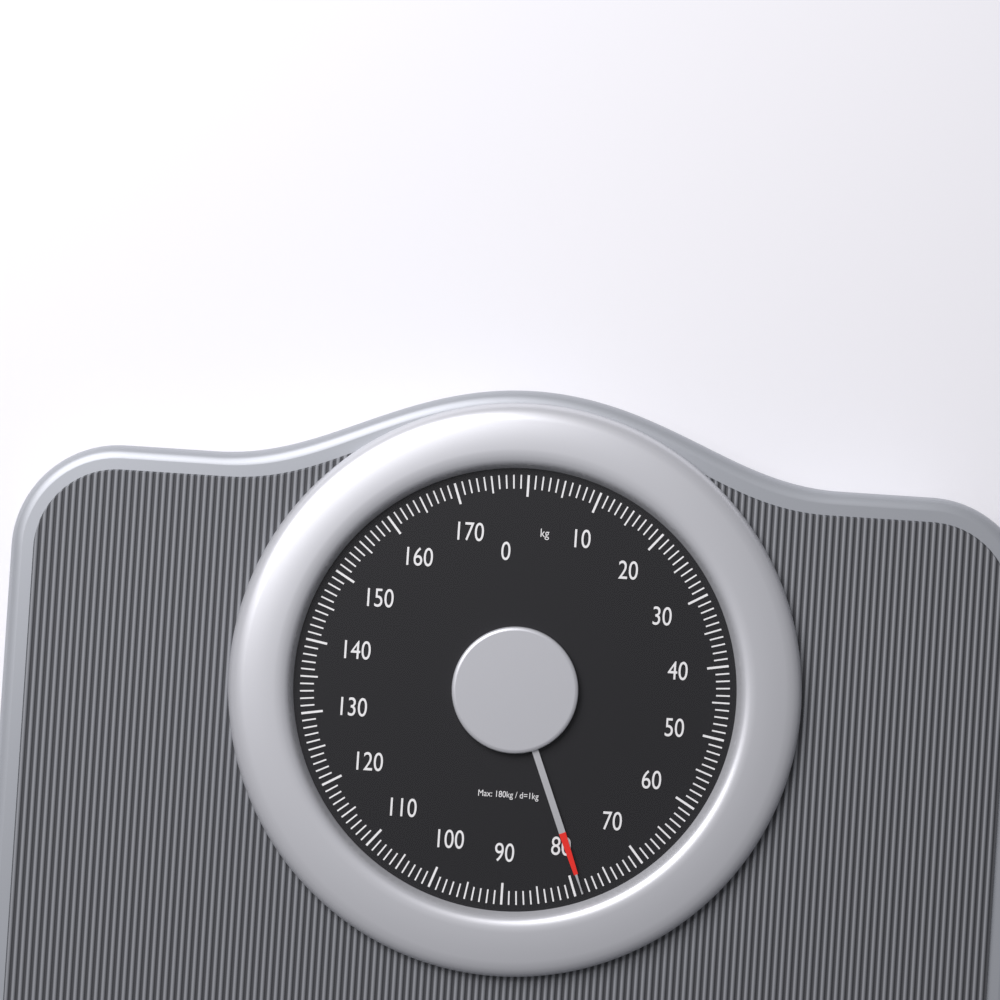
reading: 79 kg
